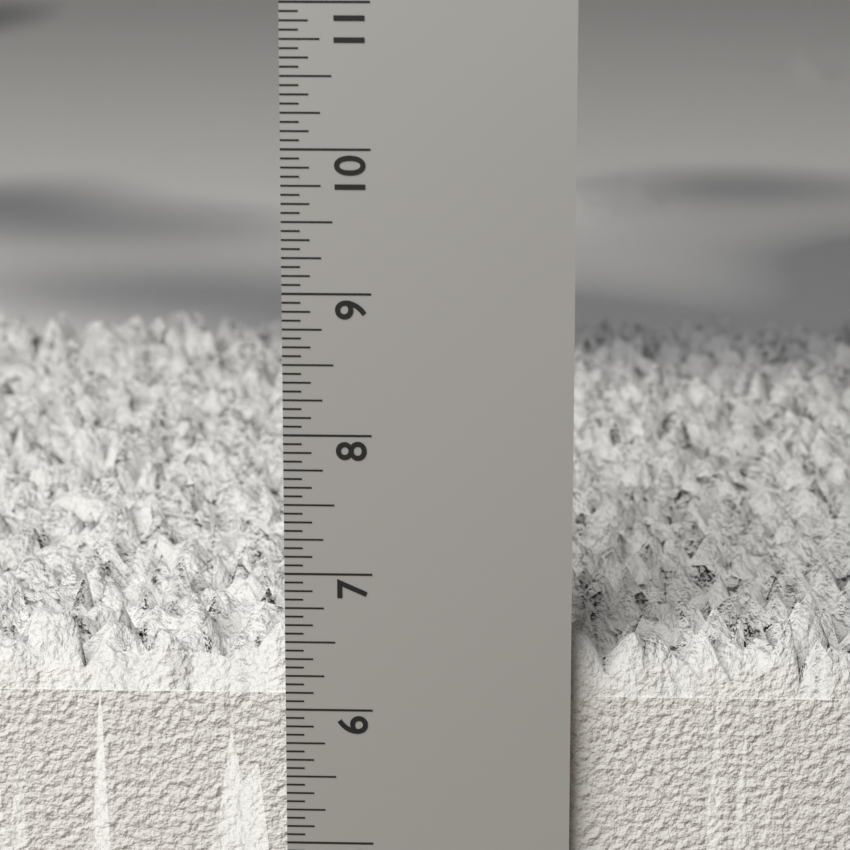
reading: 6.7500 in
